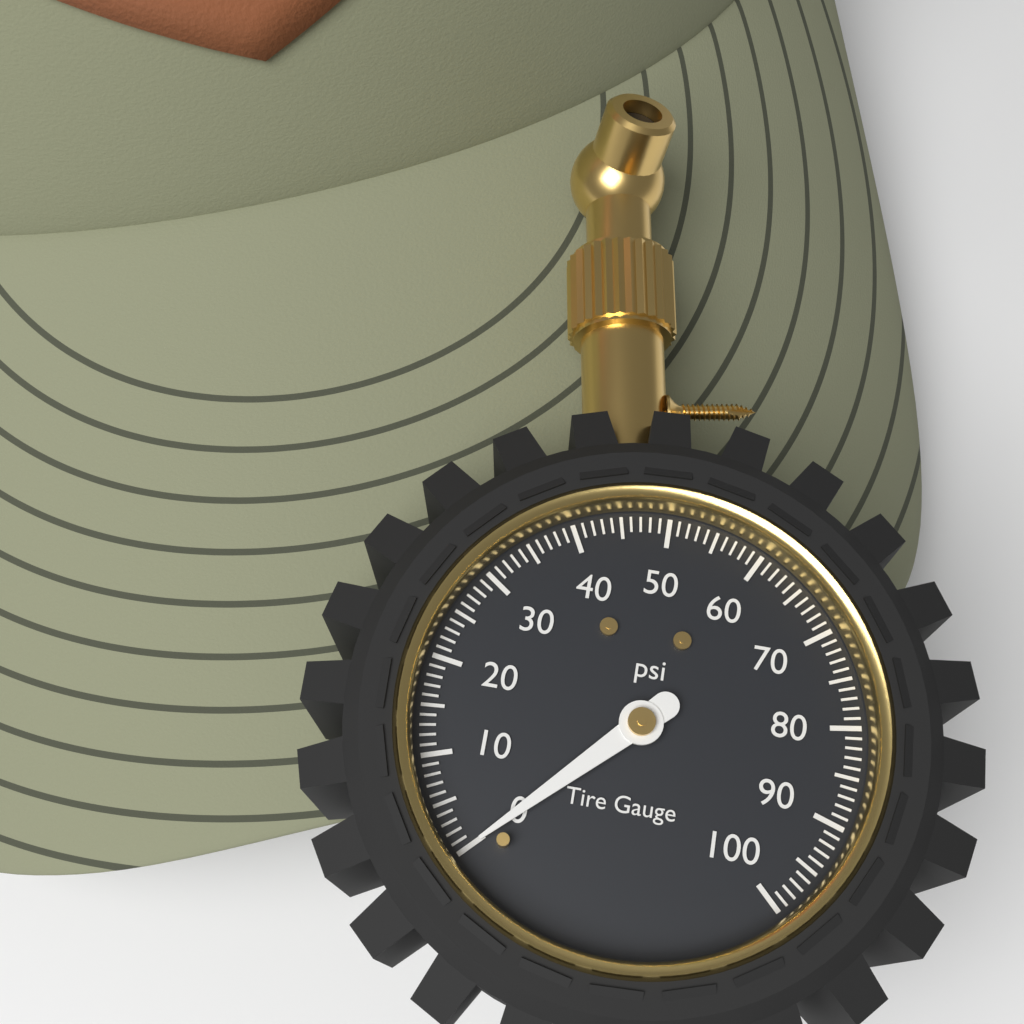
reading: 0 psi
